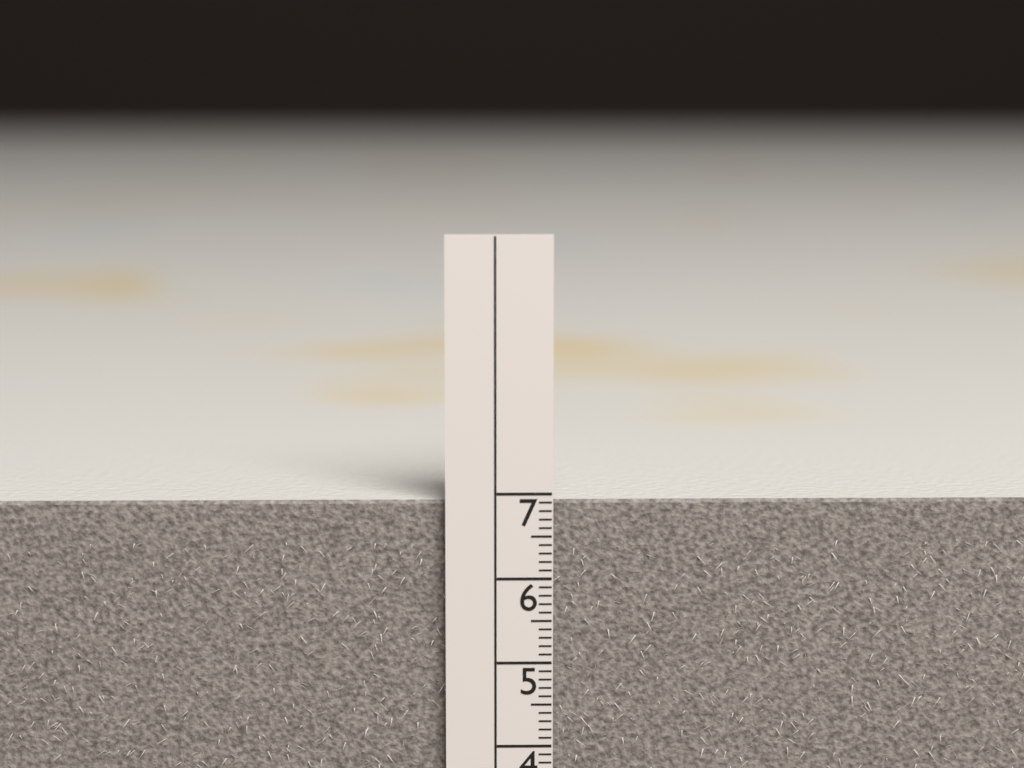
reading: 6.9 cm
